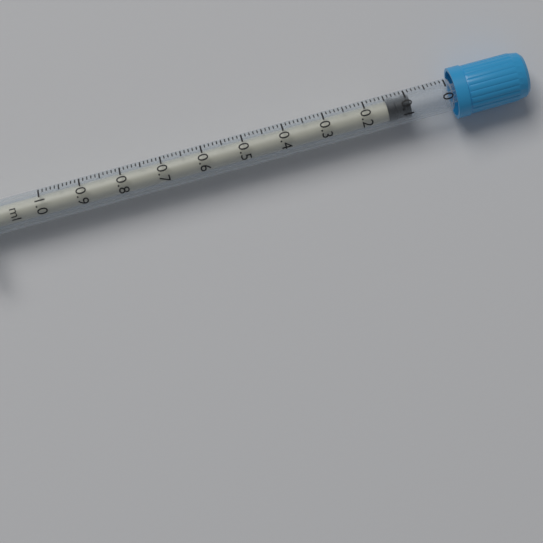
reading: 0.09 ml
